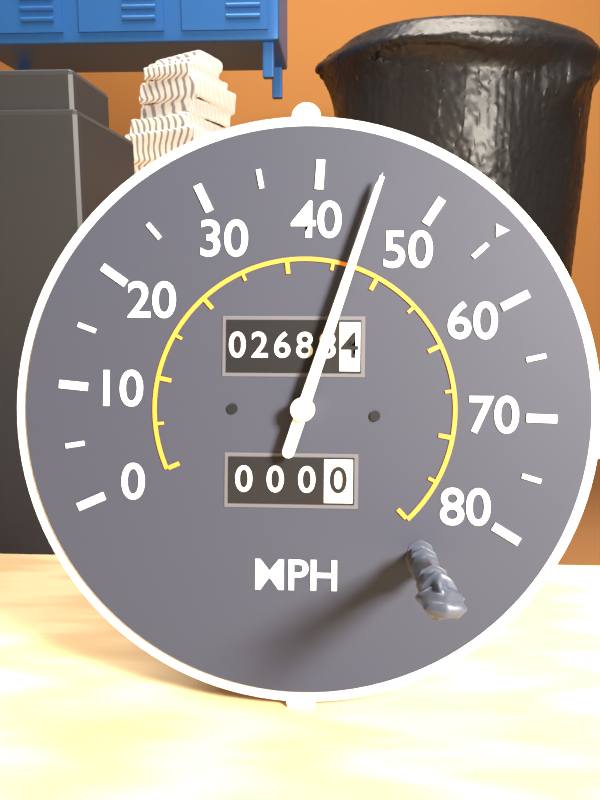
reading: 45 MPH
